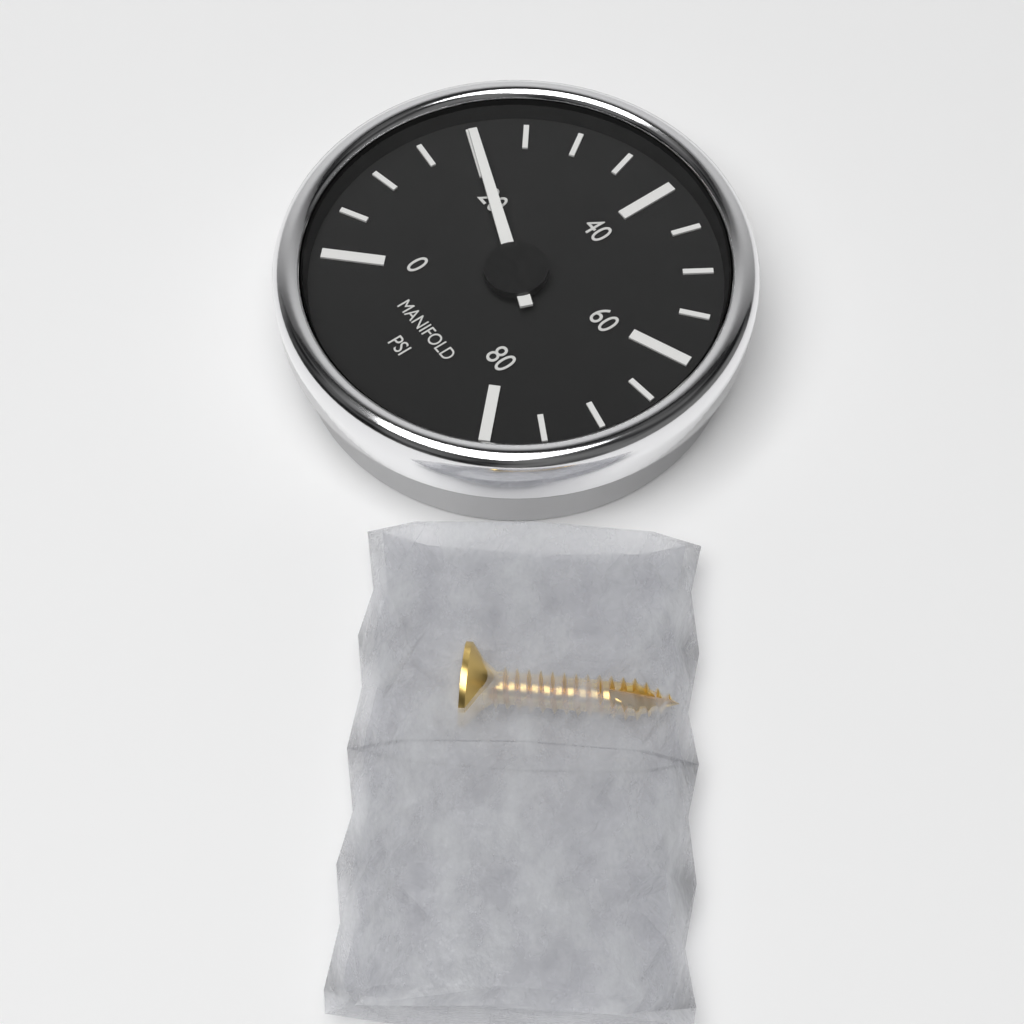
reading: 20 psi
